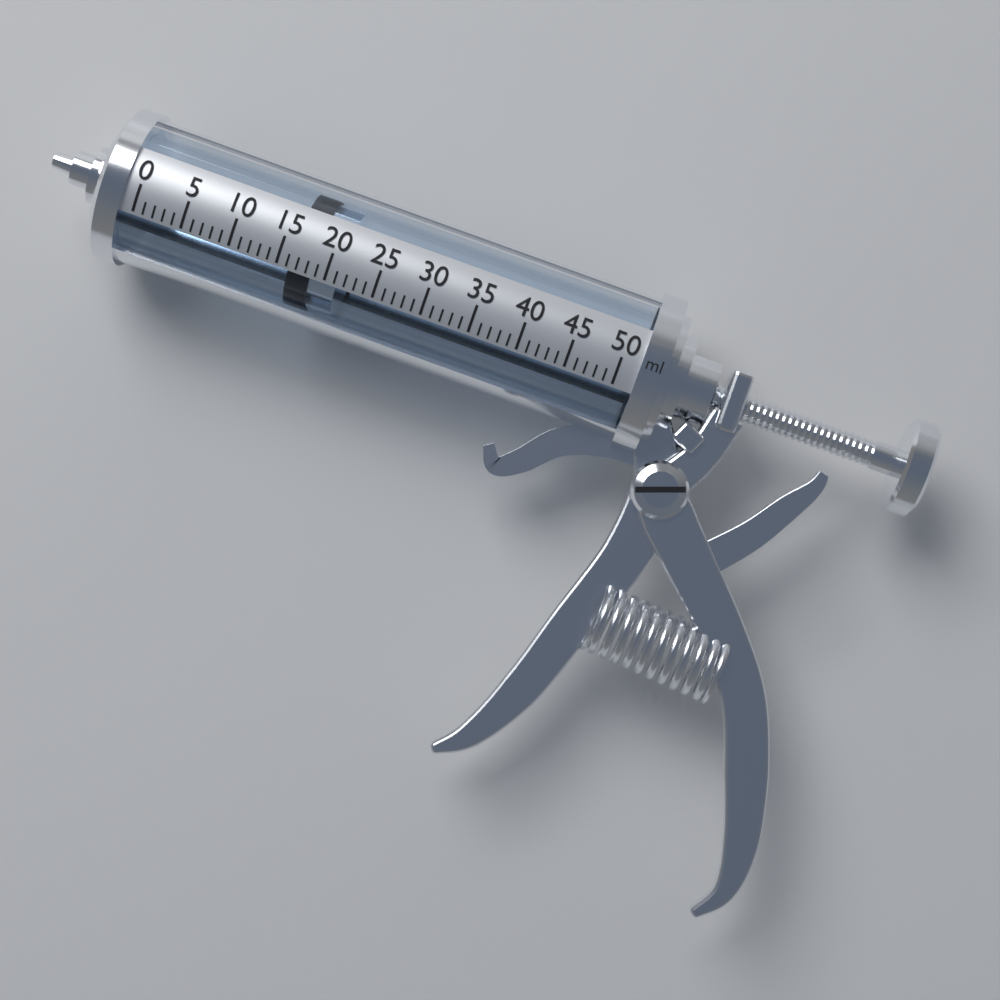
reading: 16 ml
